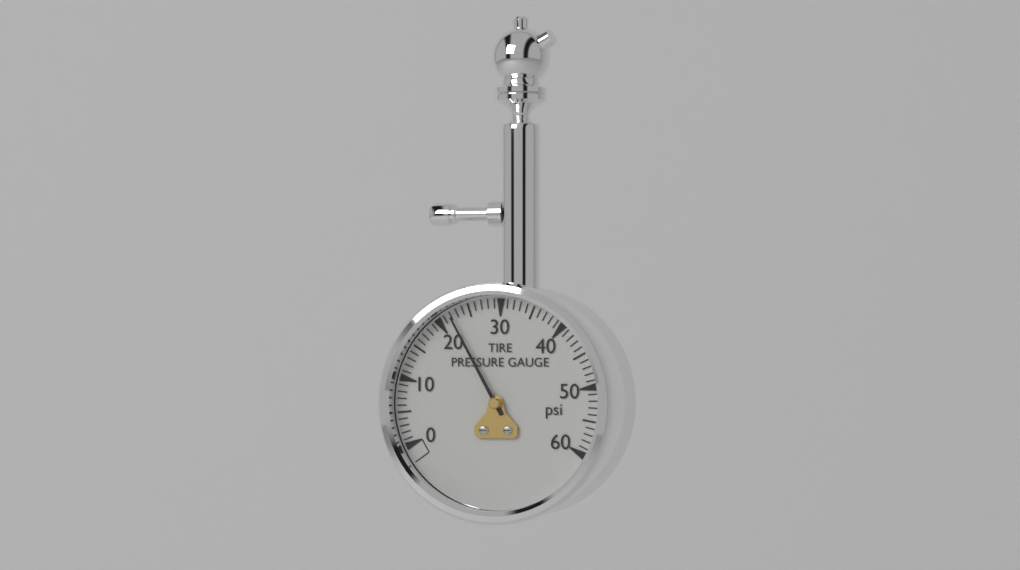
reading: 22 psi
